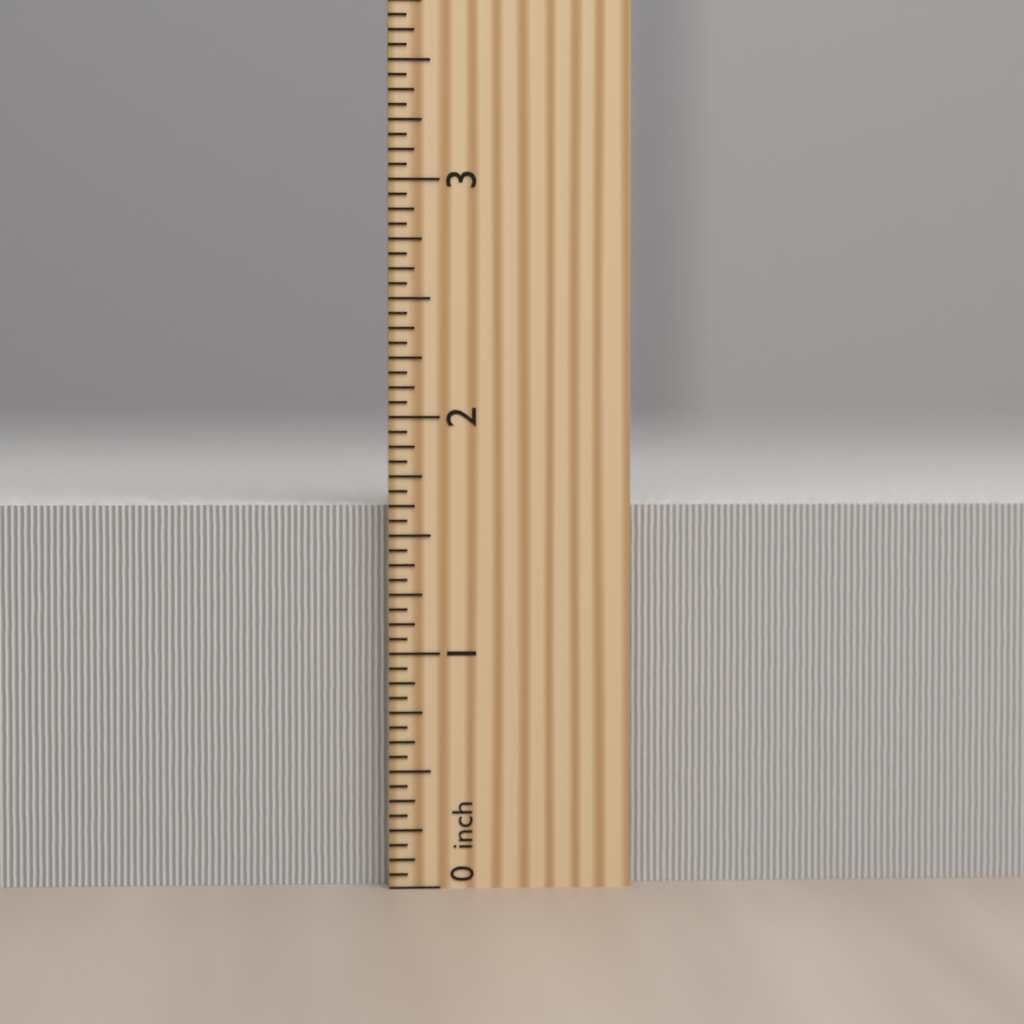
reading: 1.6250 inch
